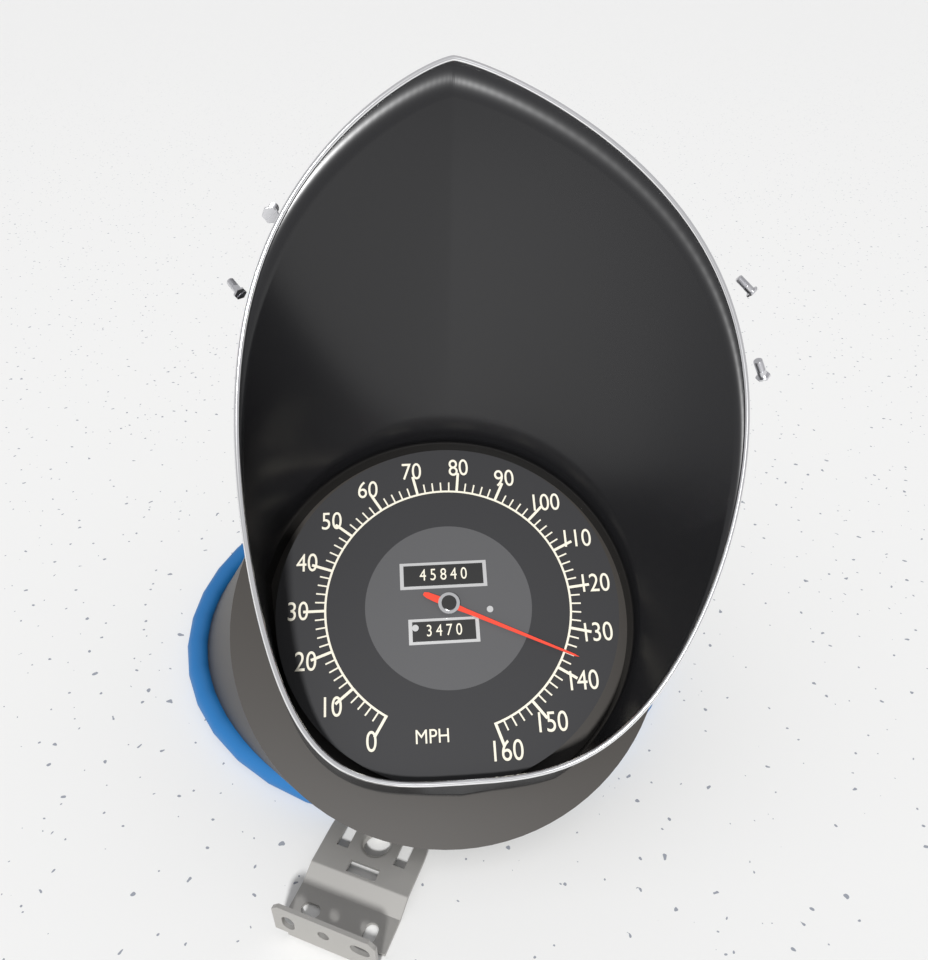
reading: 136 MPH
